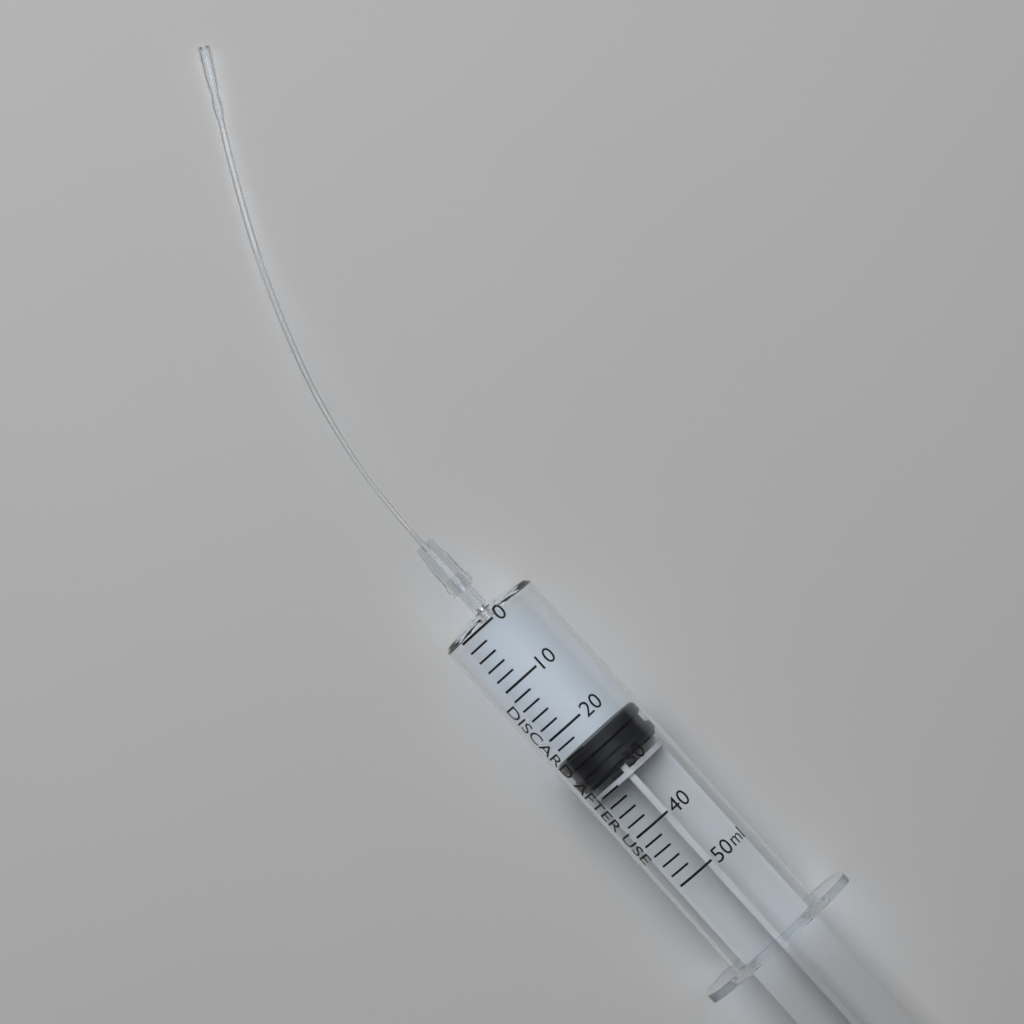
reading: 24 ml
